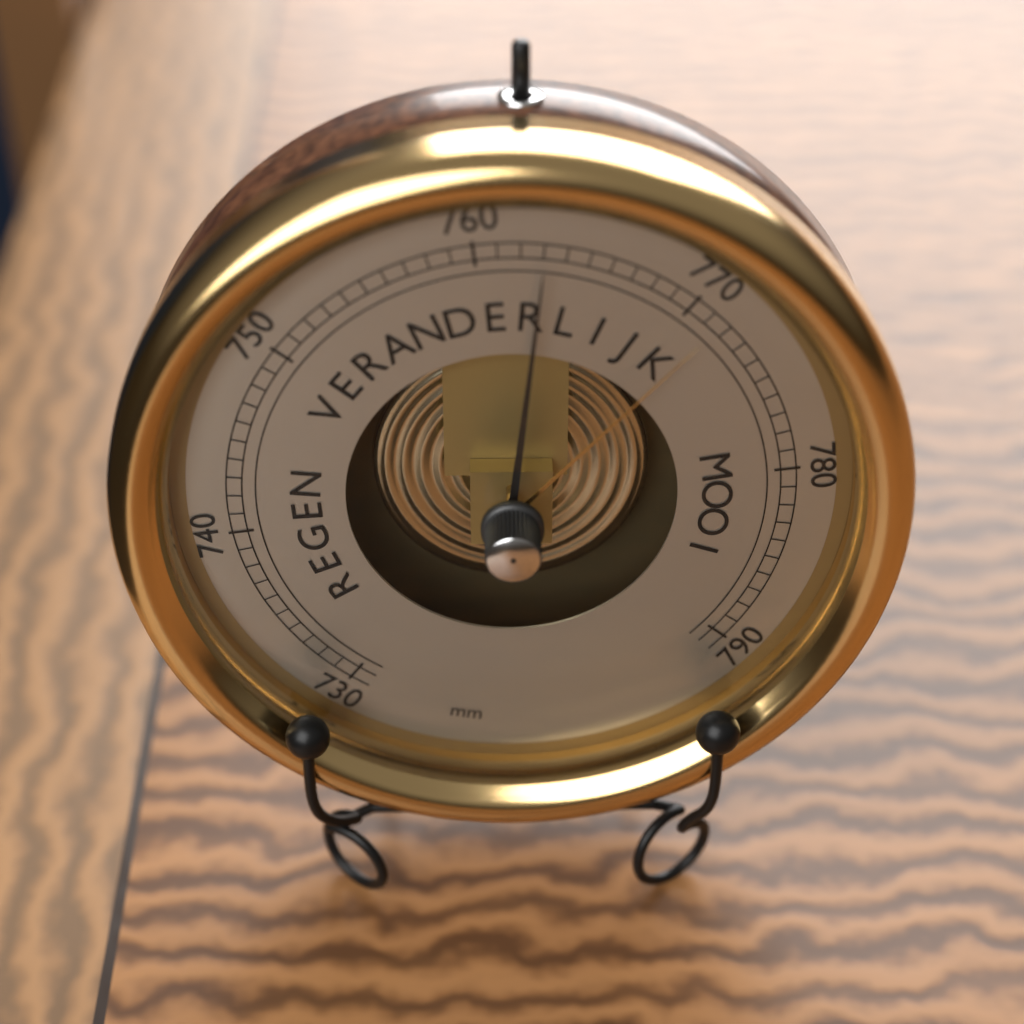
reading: 763 mm
